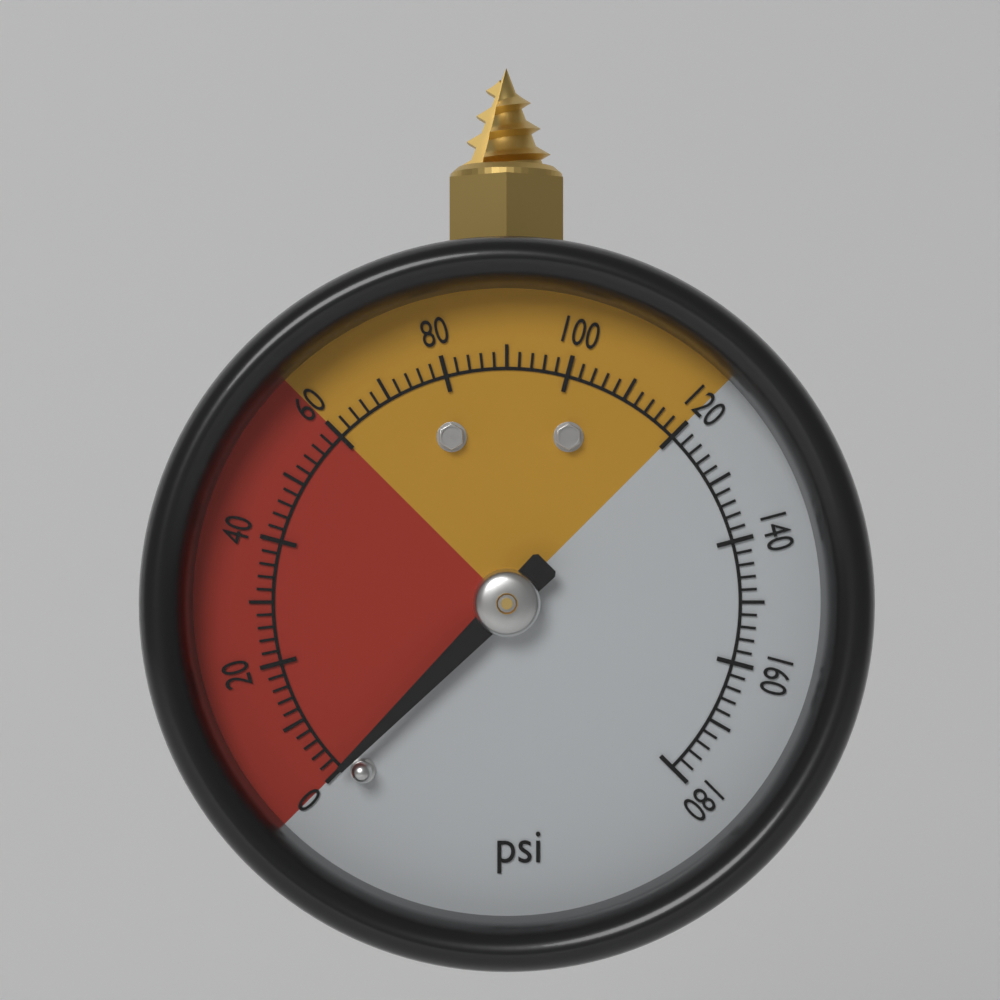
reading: 0 psi
